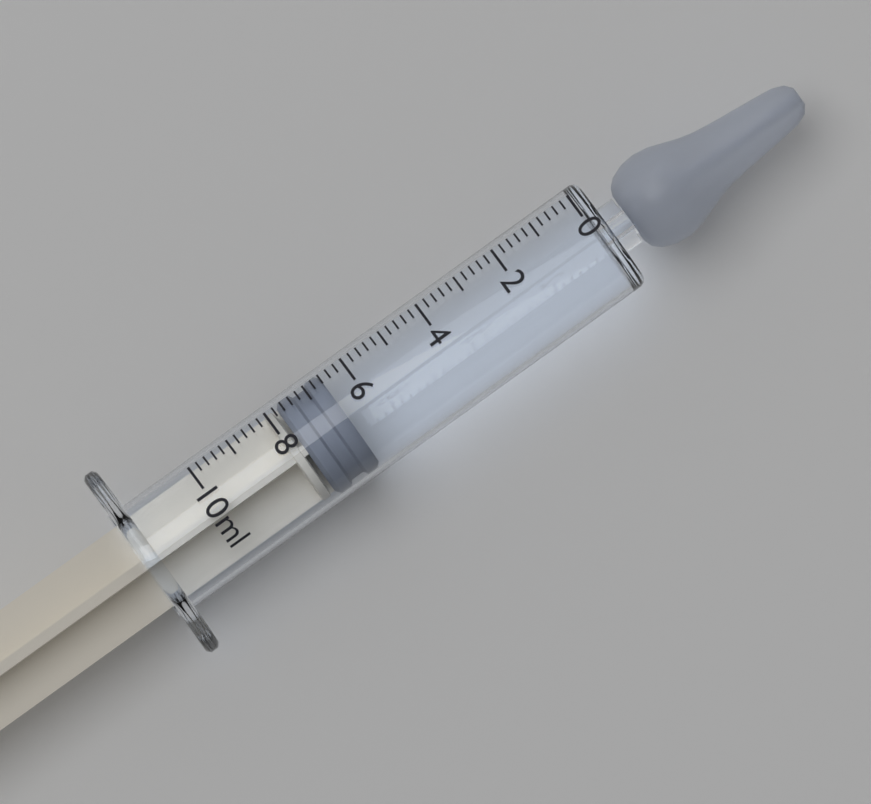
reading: 6.6 ml
